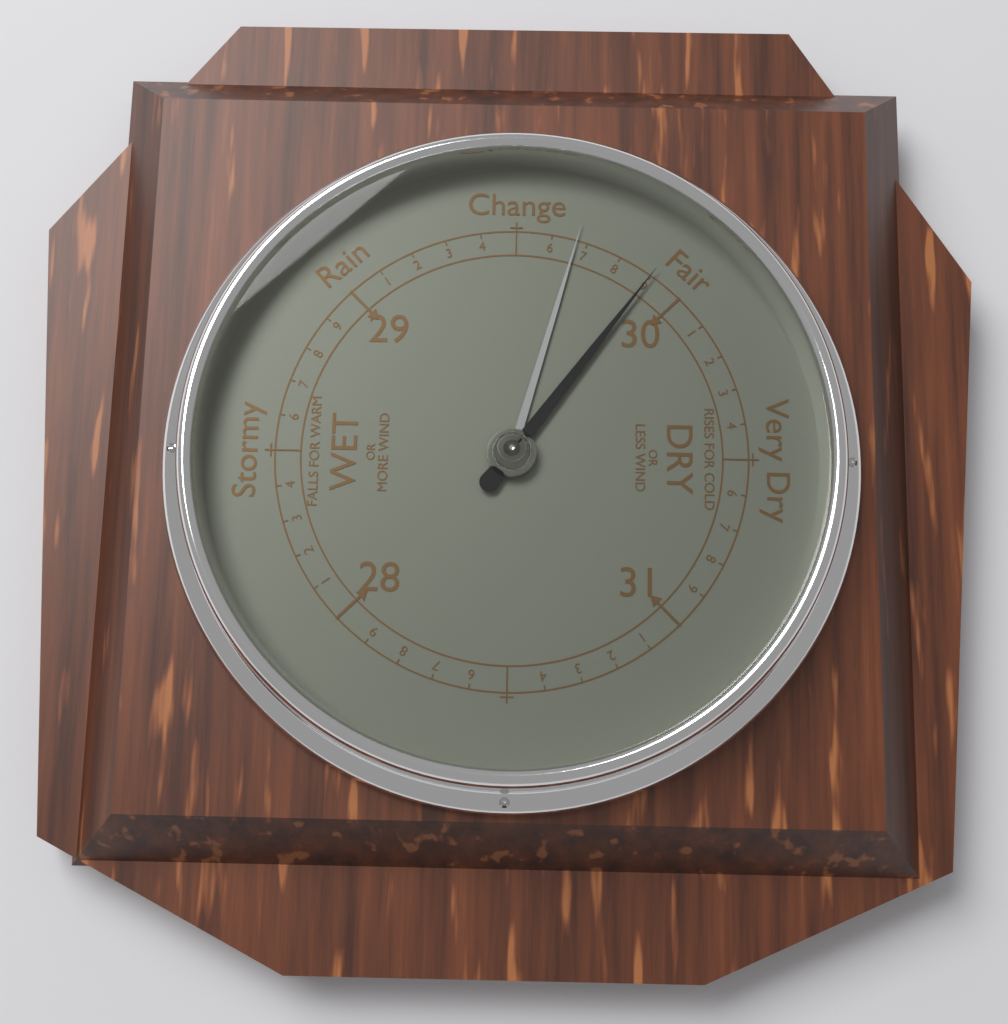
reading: 29.9 inHg
